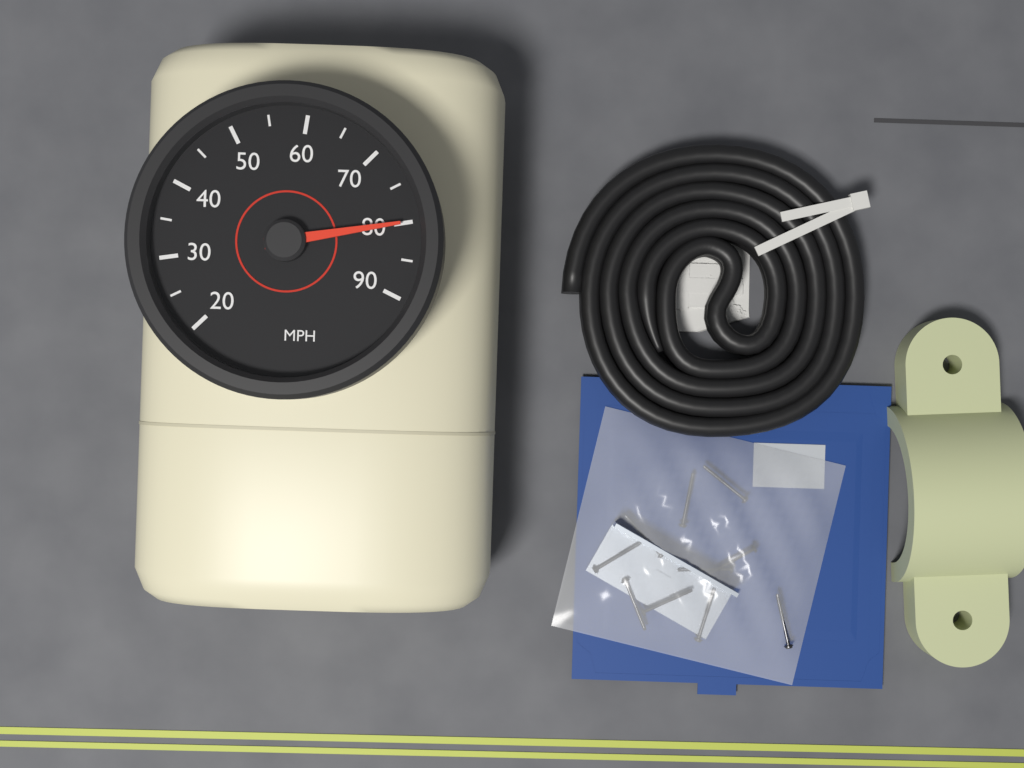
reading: 80 MPH
